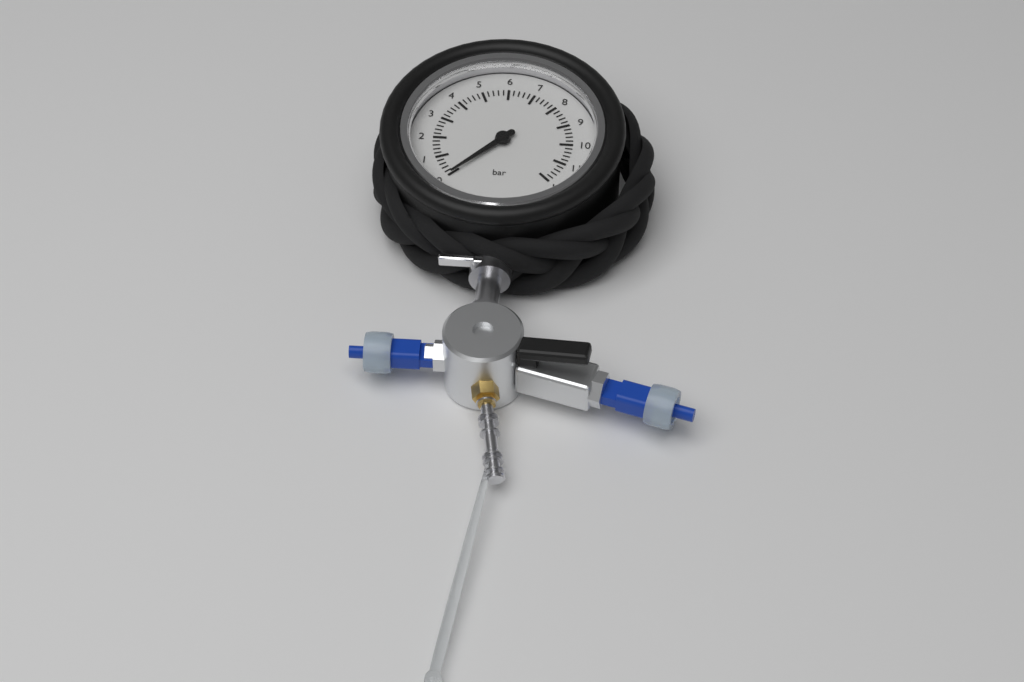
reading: 0.0 bar
